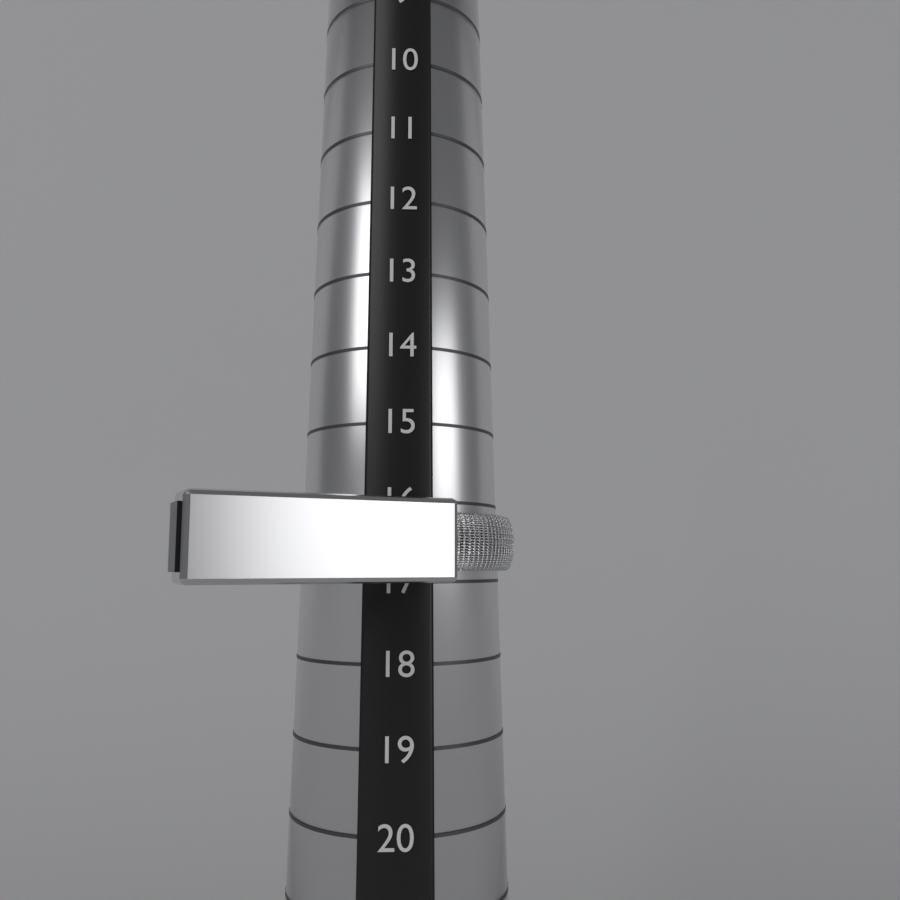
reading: 17 (no unit)
